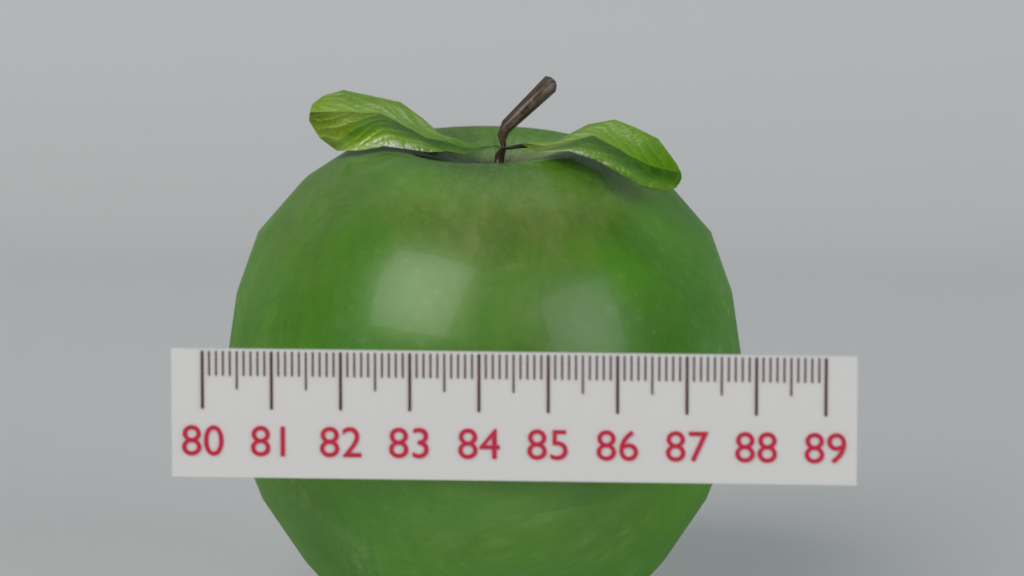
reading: 87.7 (no unit)
